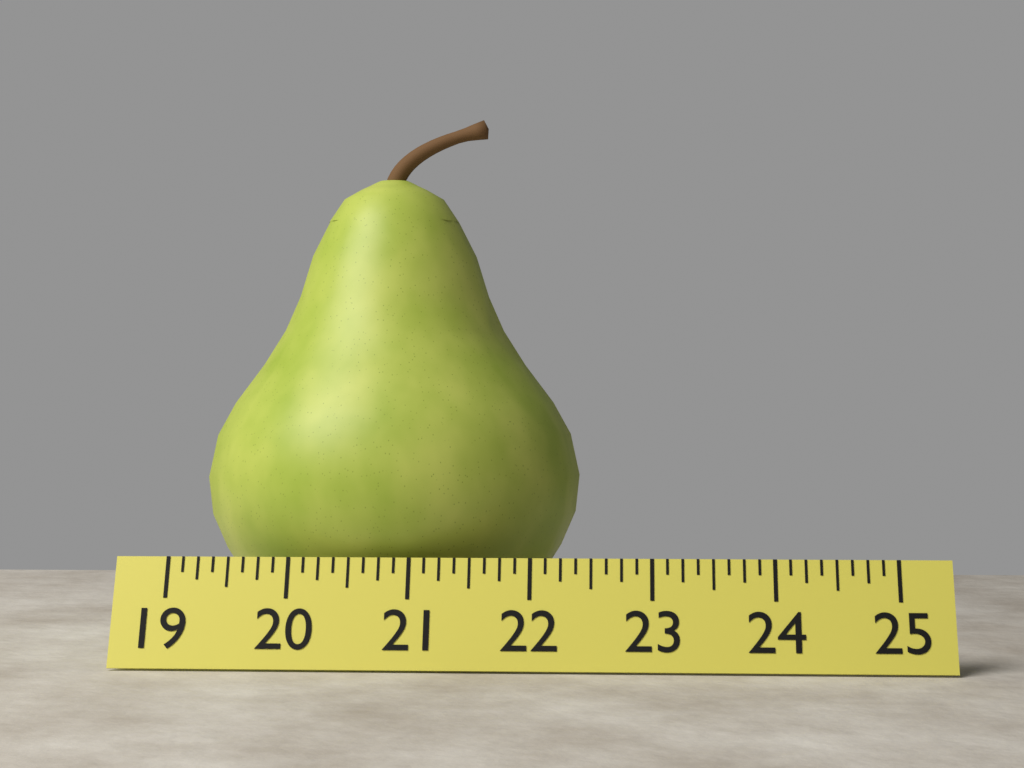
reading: 22.375 (no unit)
